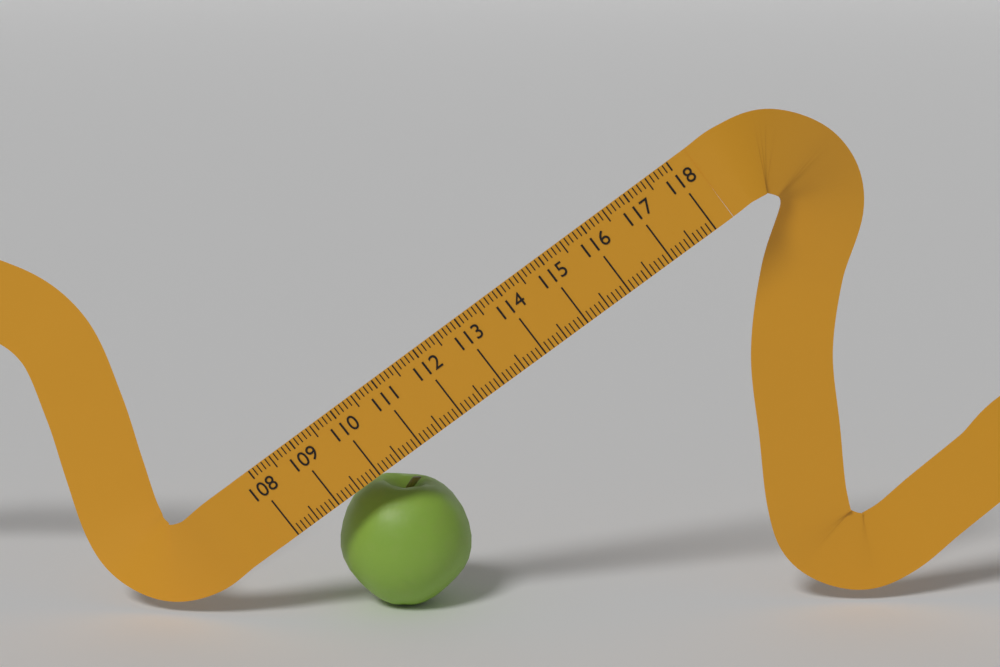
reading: 110.6 cm
